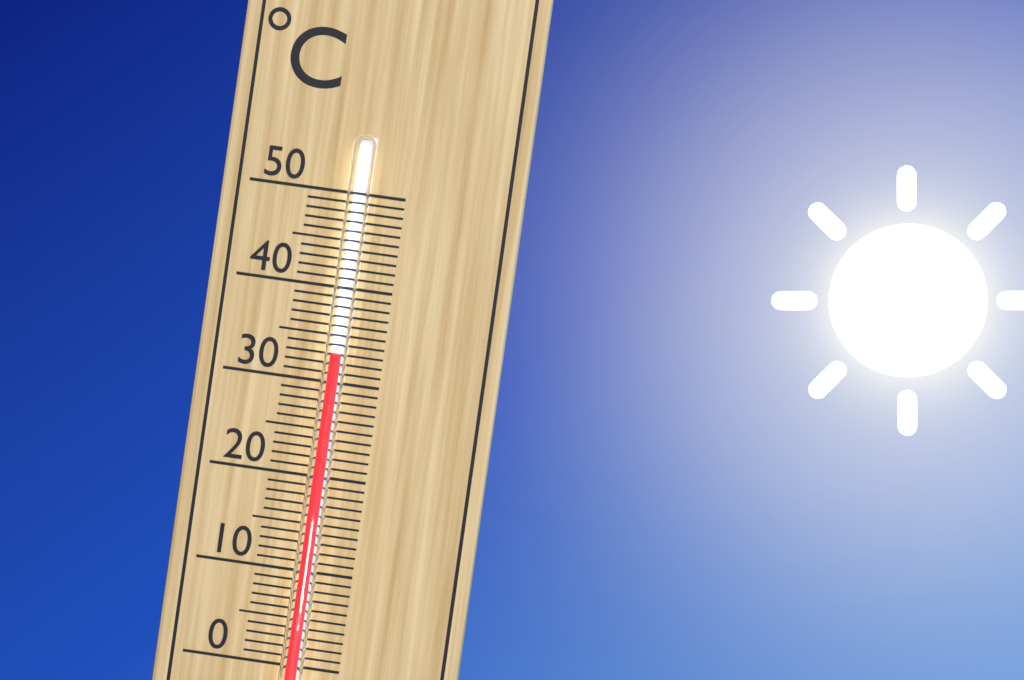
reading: 33 °C
